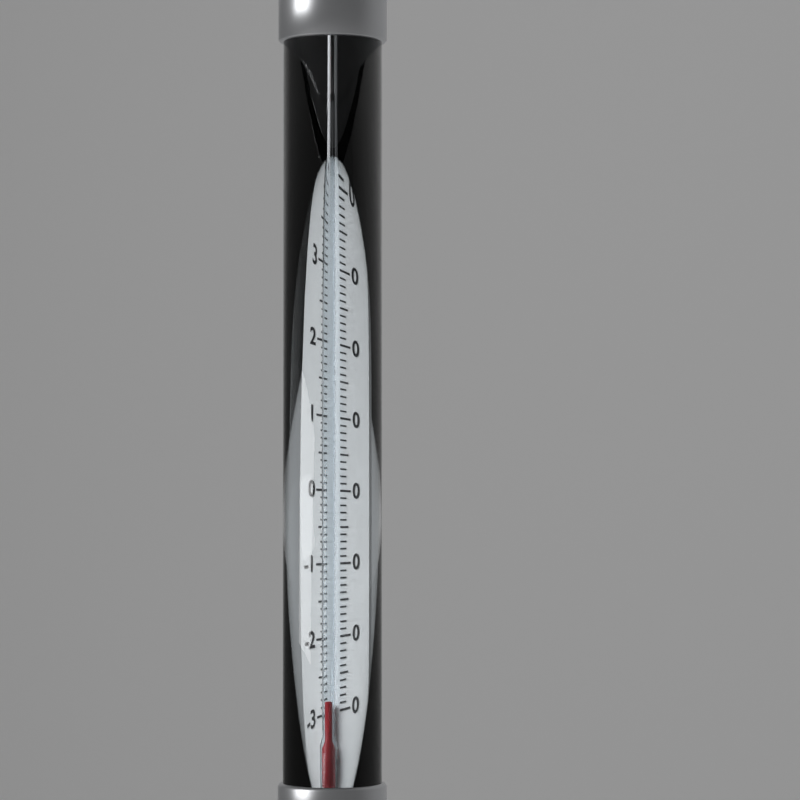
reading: -29 °C
